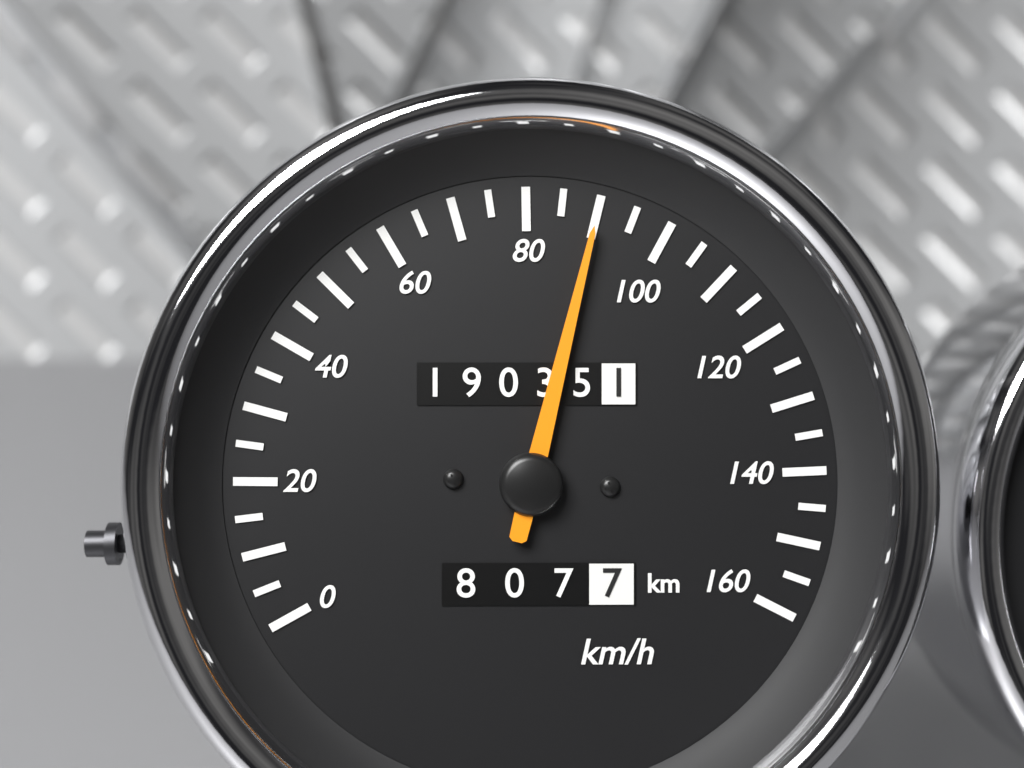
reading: 90 km/h
